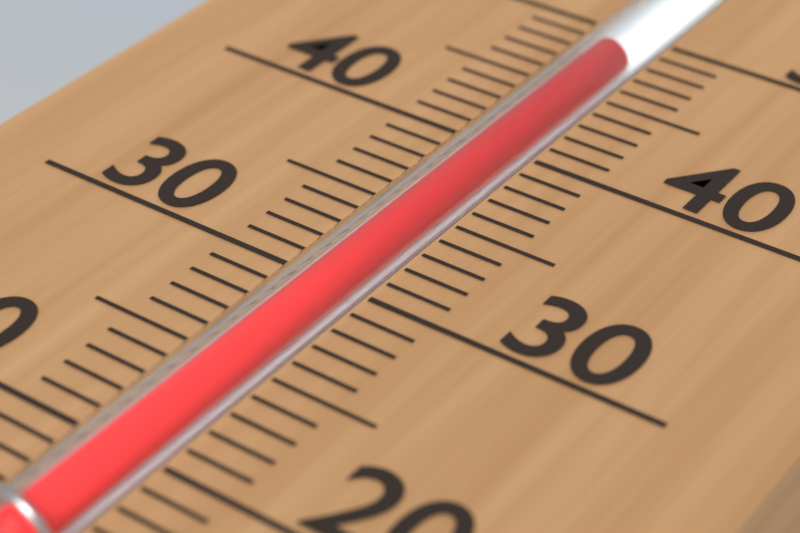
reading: 48 (no unit)
